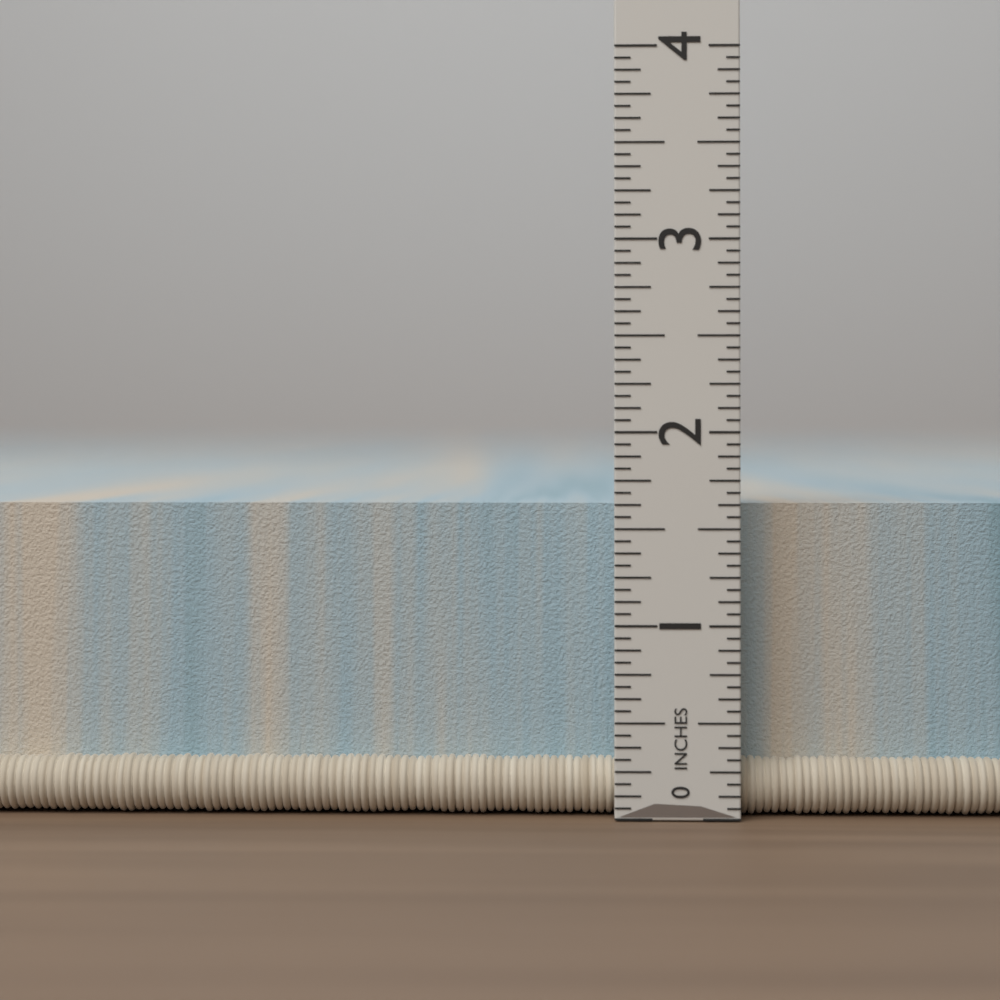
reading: 1.6250 in
